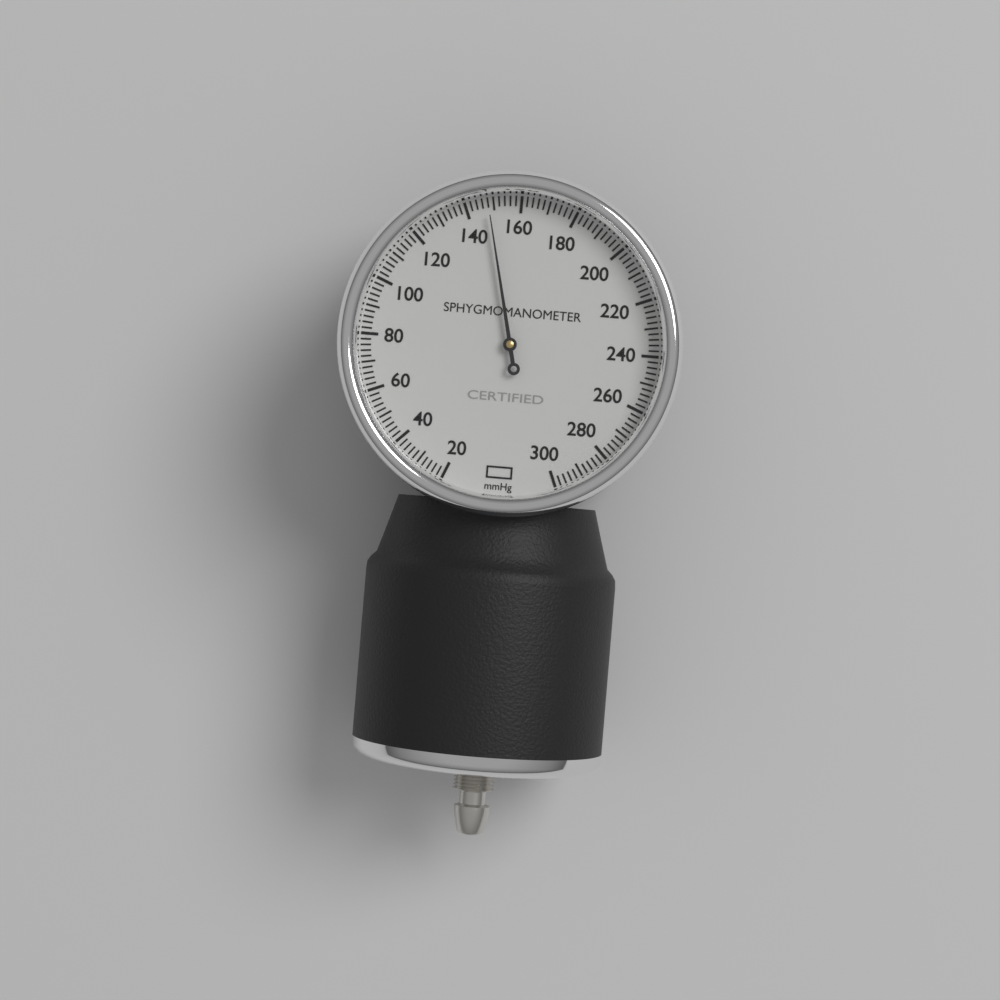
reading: 148 mmHg
